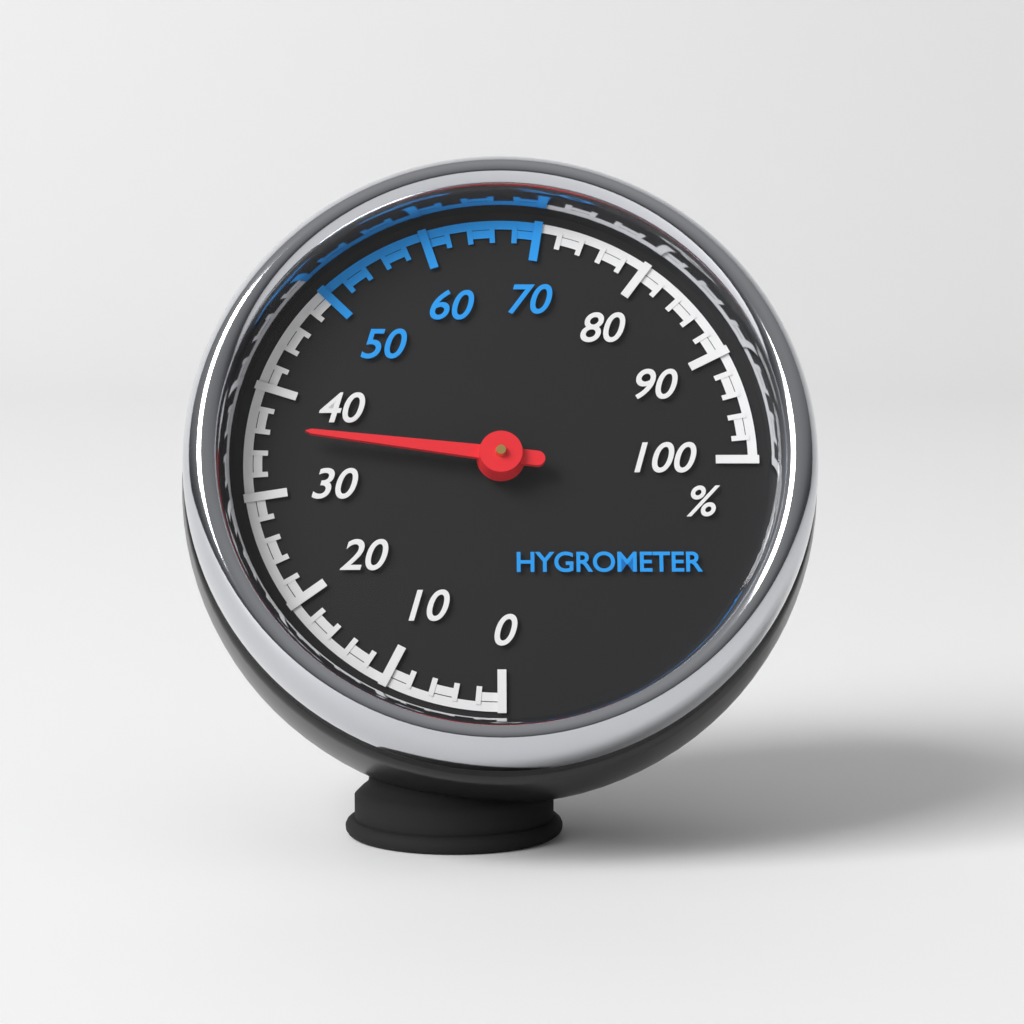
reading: 36 %
